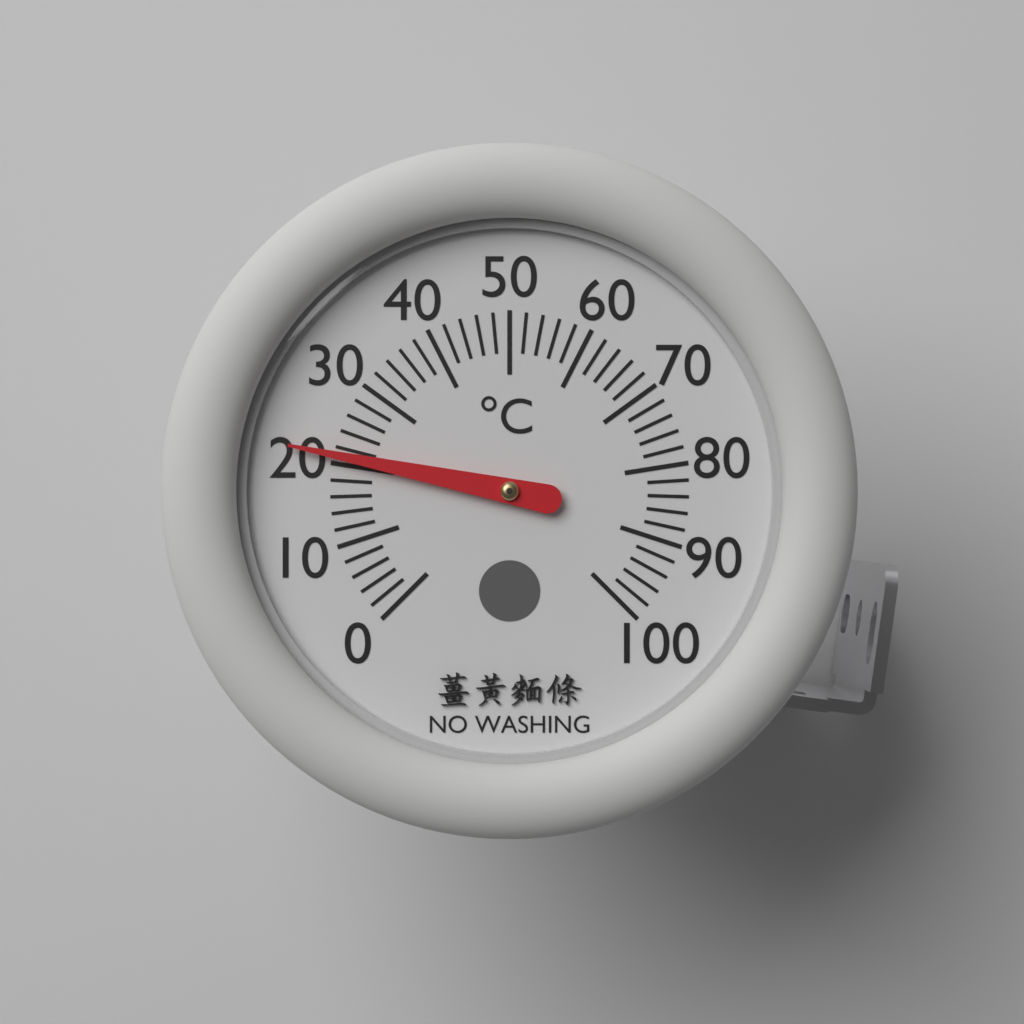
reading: 21 °C
